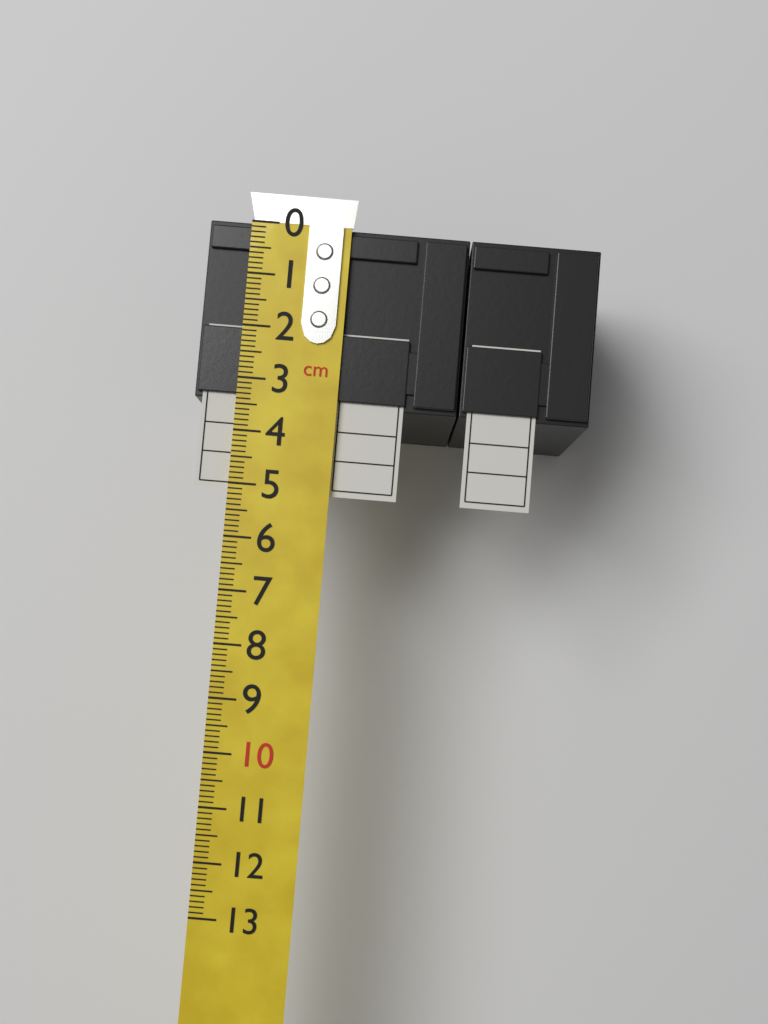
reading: 3.4 cm
